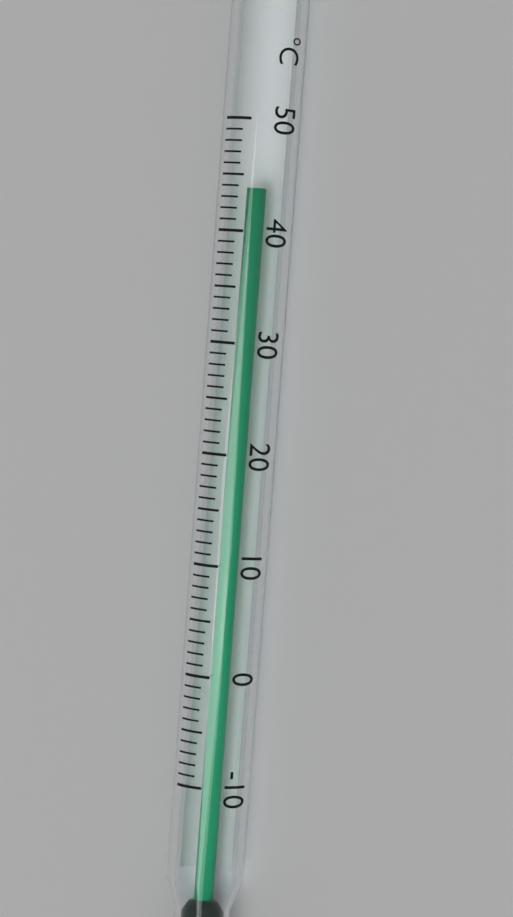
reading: 44 °C
